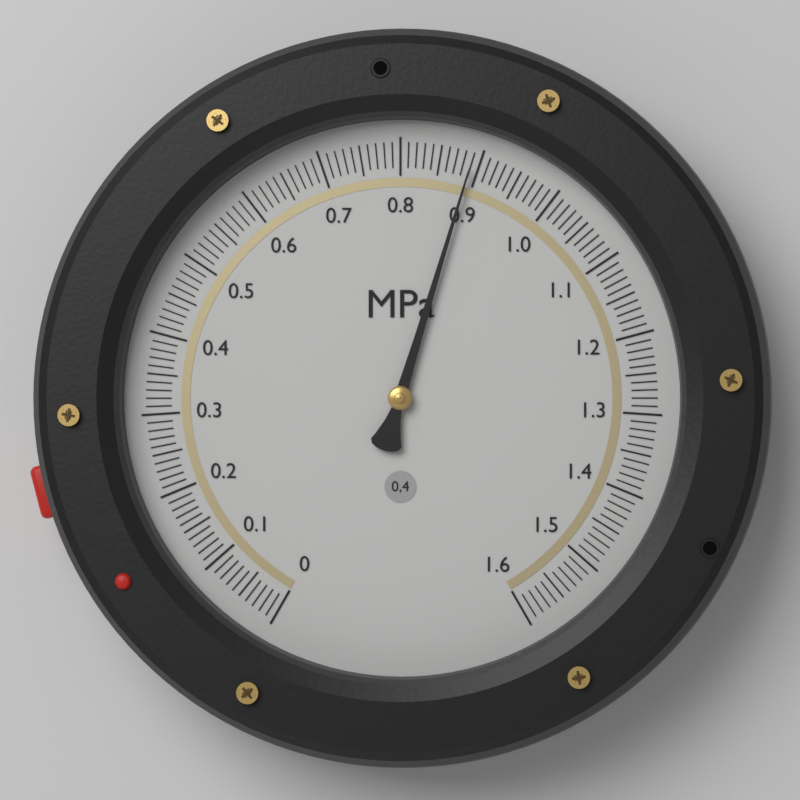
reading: 0.89 MPa
